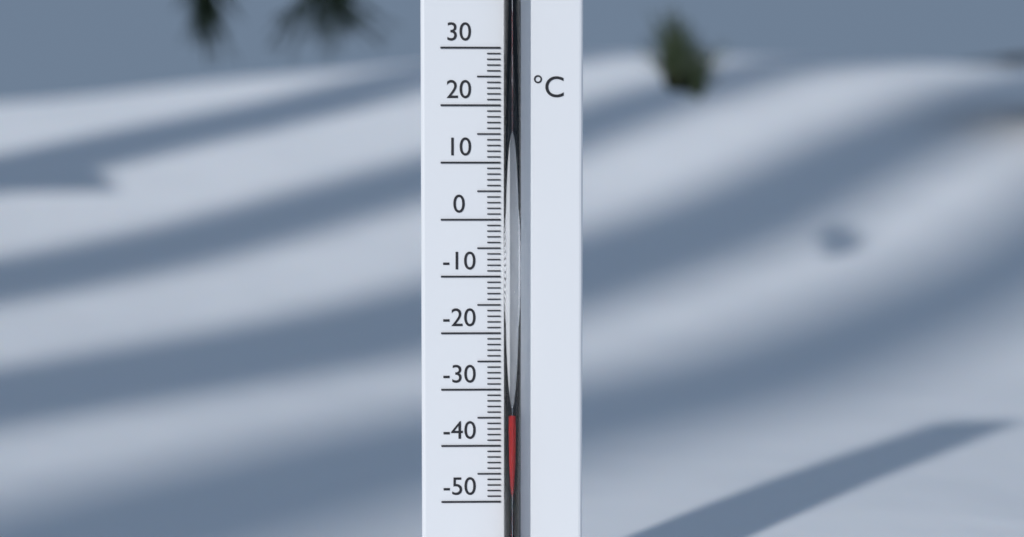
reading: -34 °C
